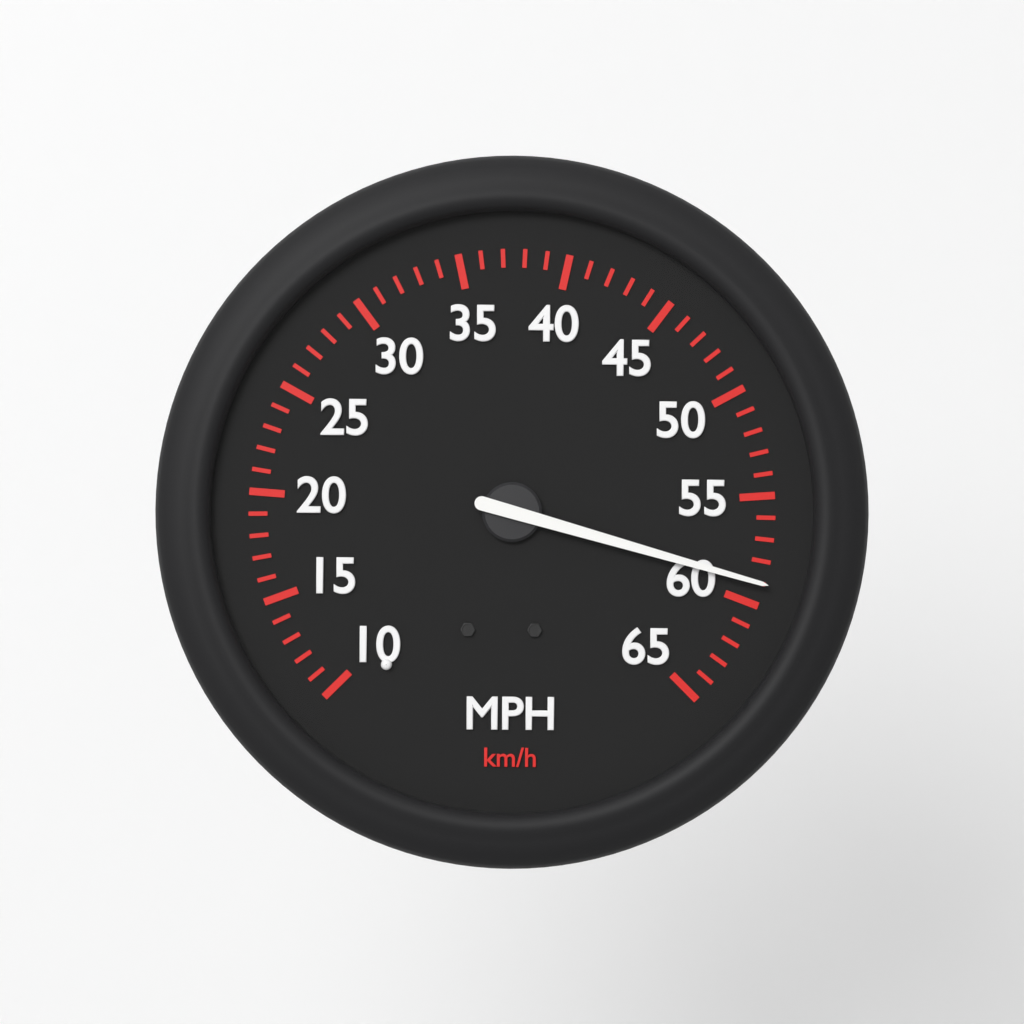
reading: 59 mph
